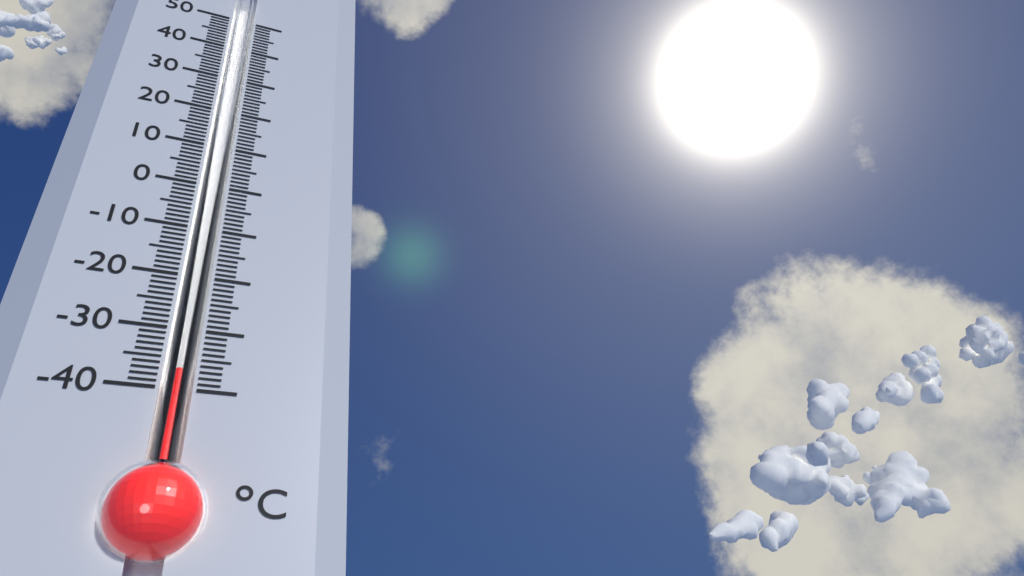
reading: -37 °C
